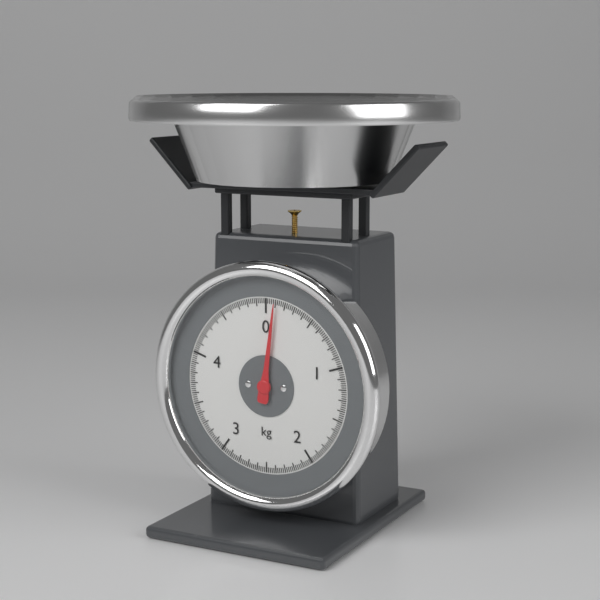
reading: 0.10 kg
